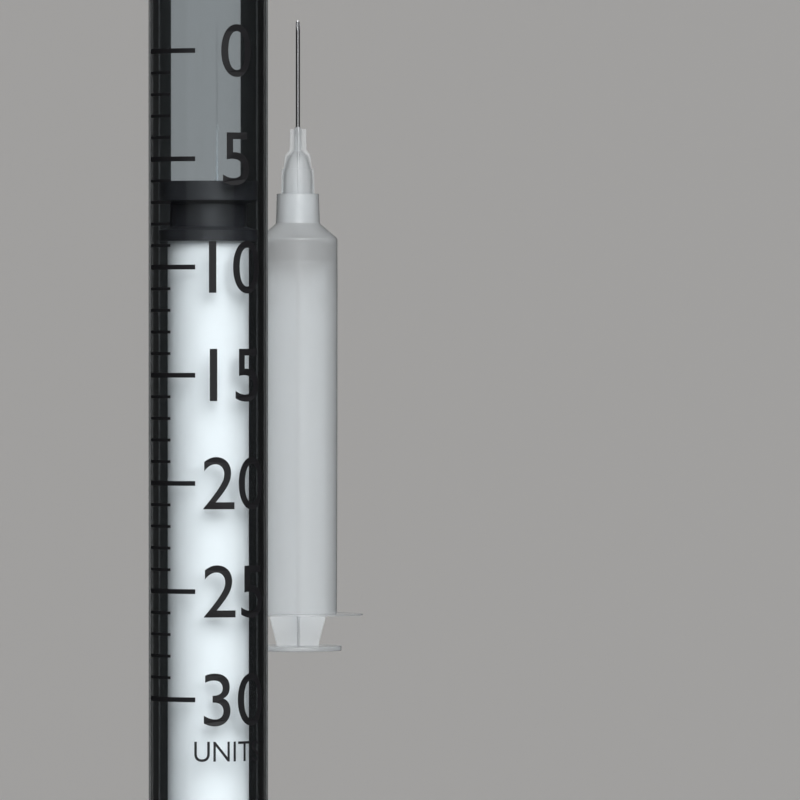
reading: 6 units
